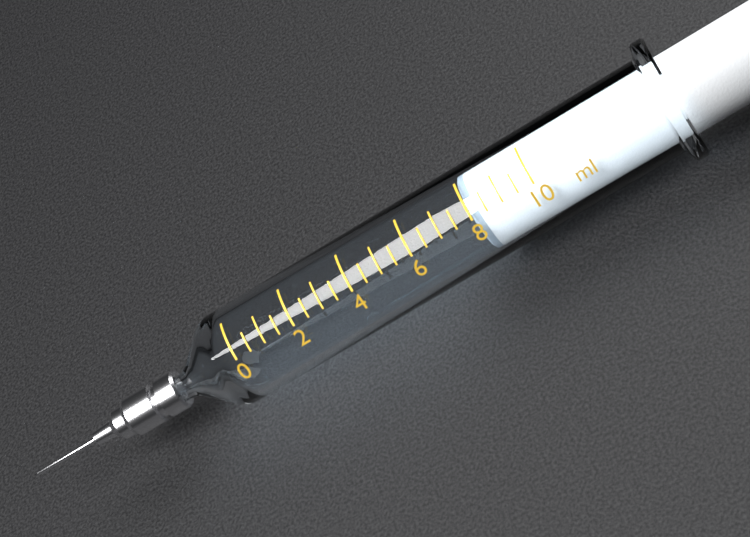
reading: 8.0 ml
